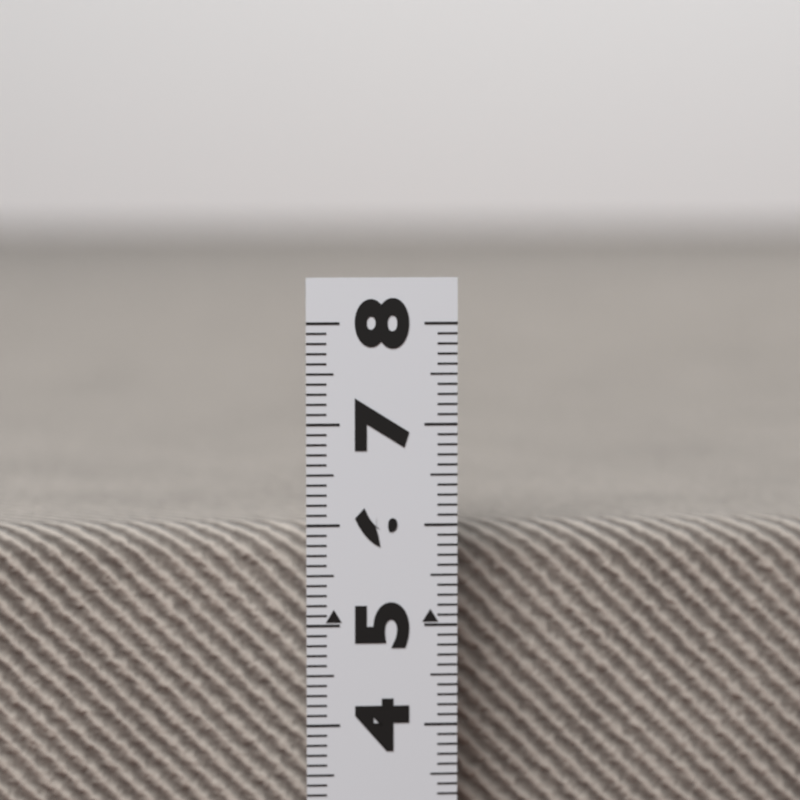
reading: 5.9 (no unit)
